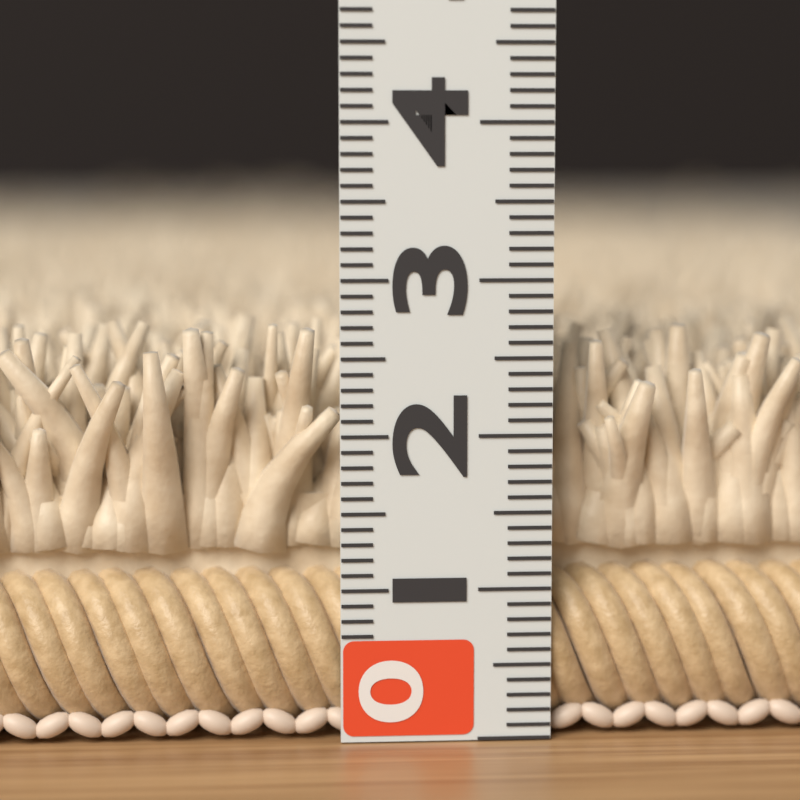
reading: 2.7 (no unit)
